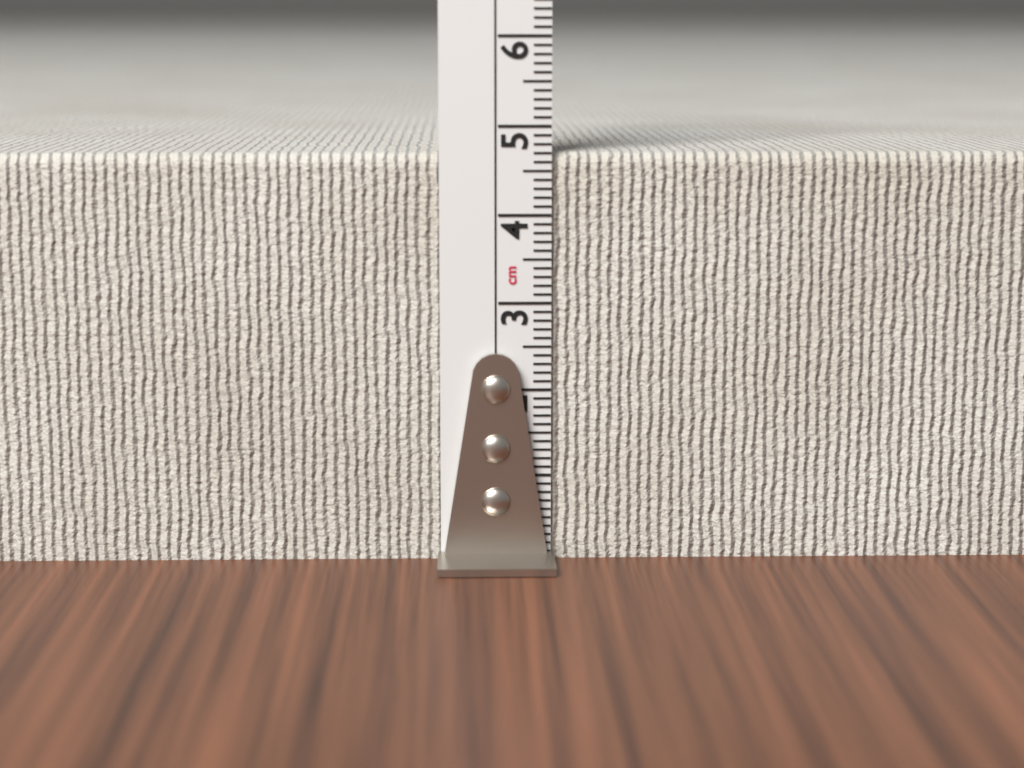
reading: 4.7 cm
